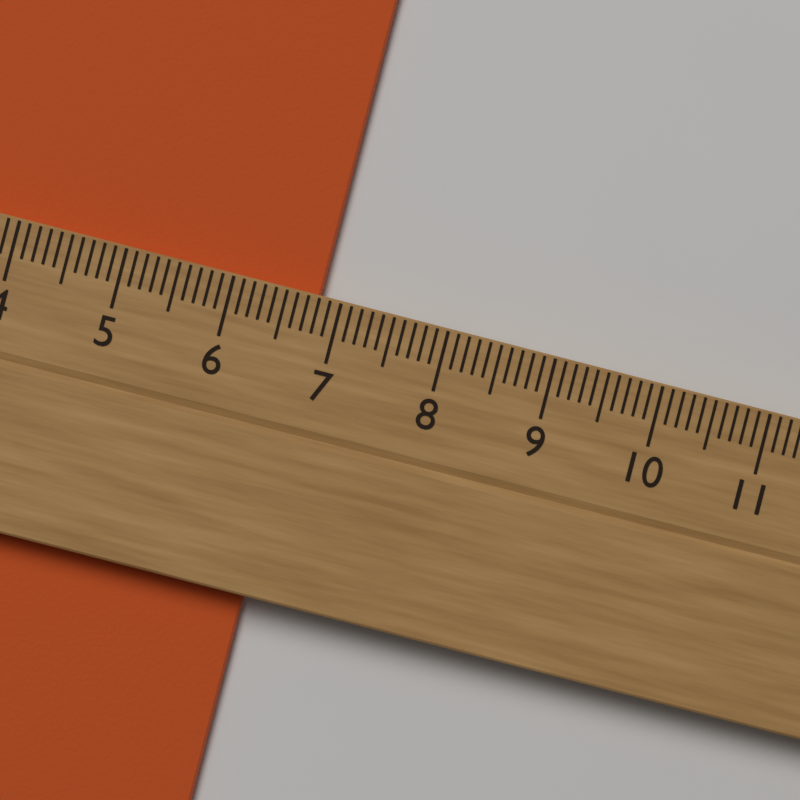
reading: 6.8 cm
